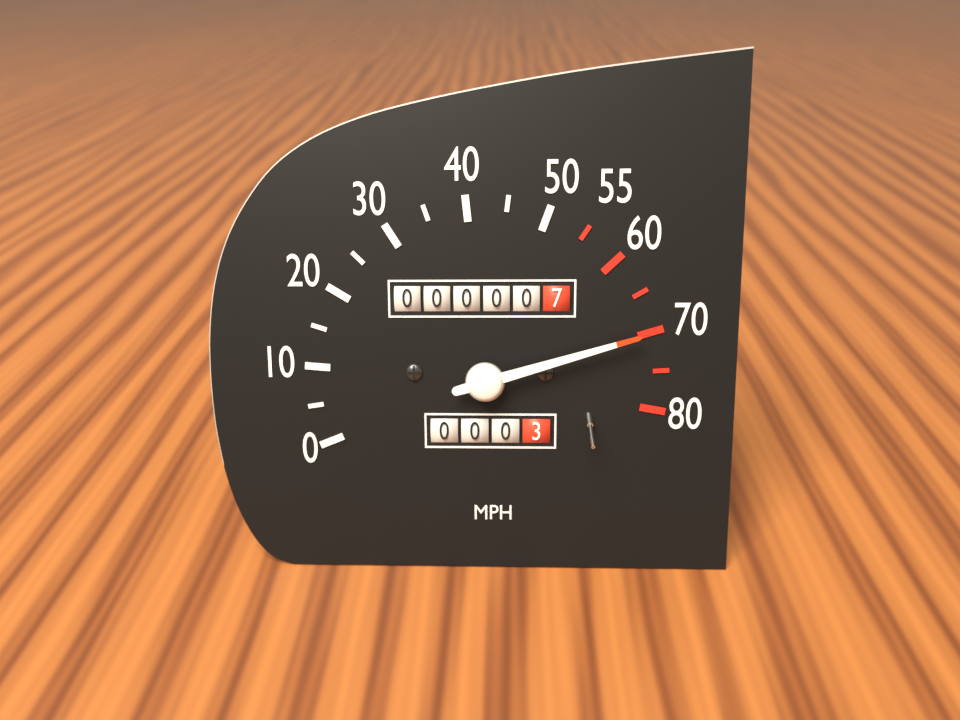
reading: 70 mph
